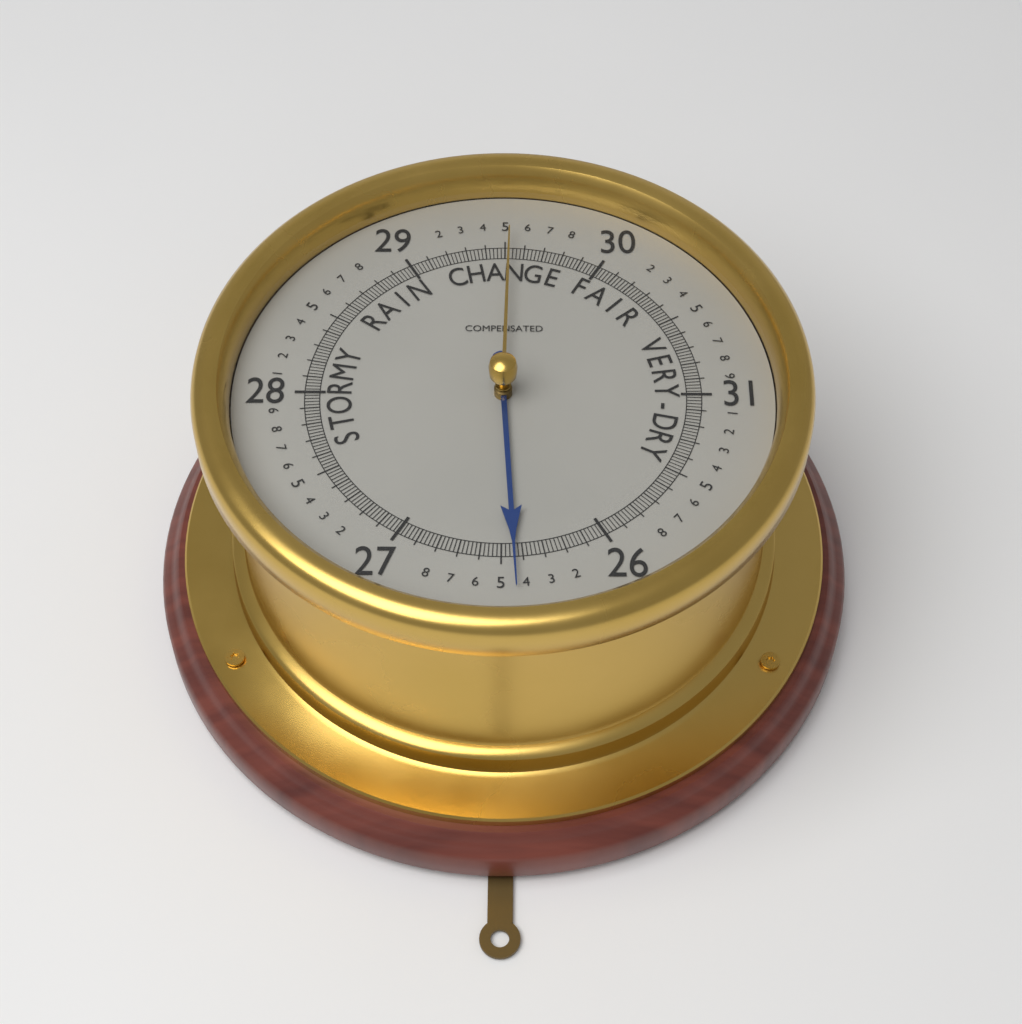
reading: 26.44 (no unit)
